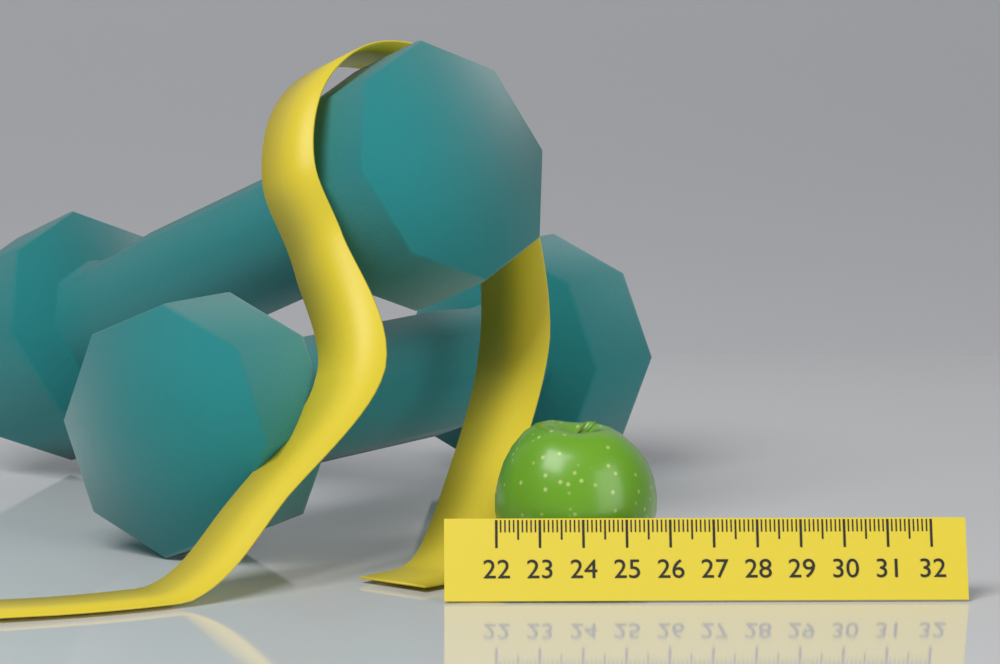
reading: 25.8 (no unit)
